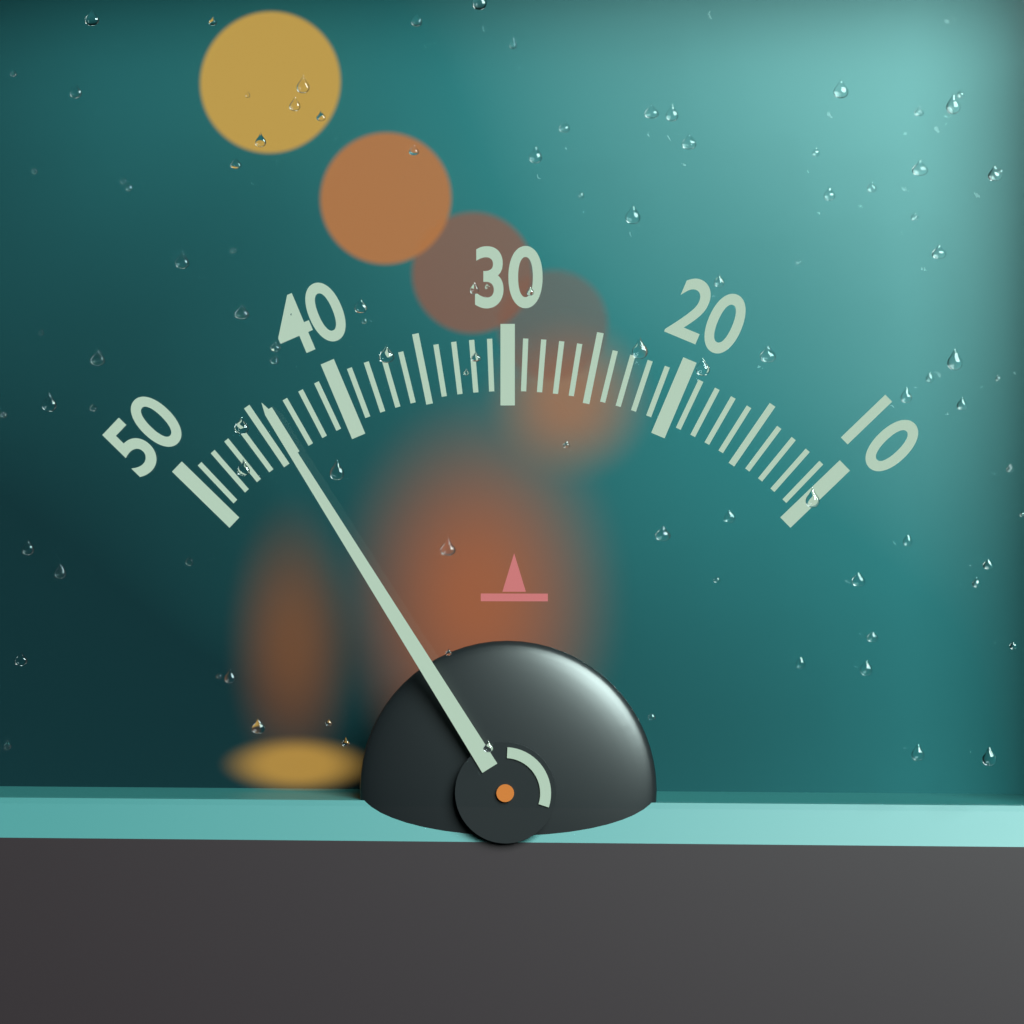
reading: 44 (no unit)
